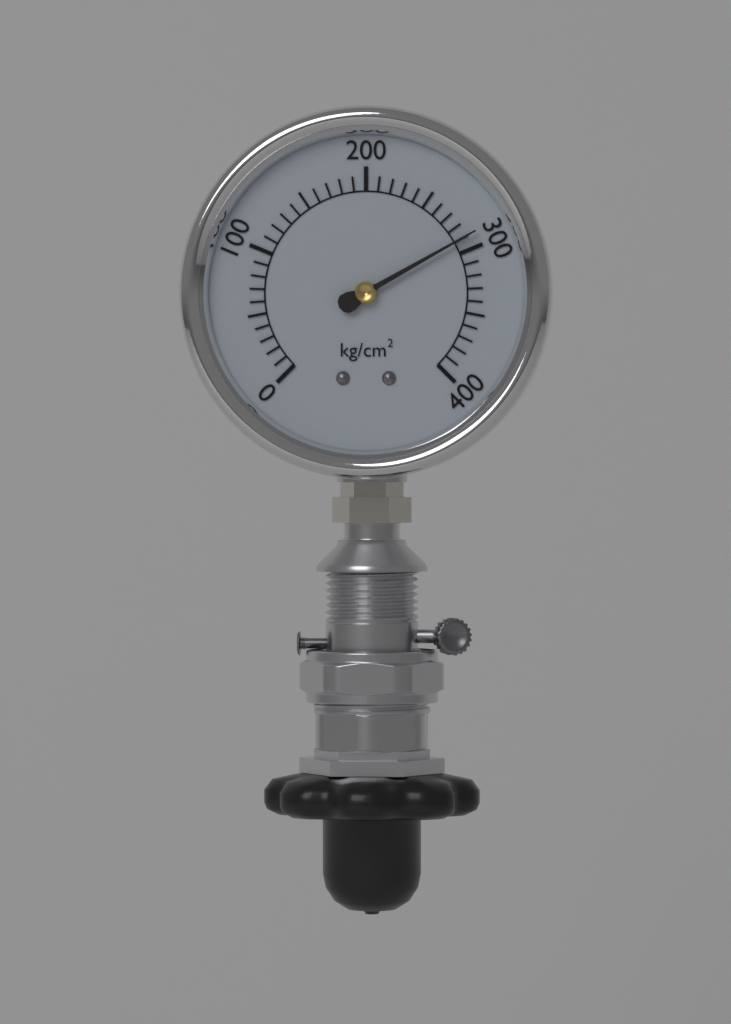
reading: 290 kg/cm²
